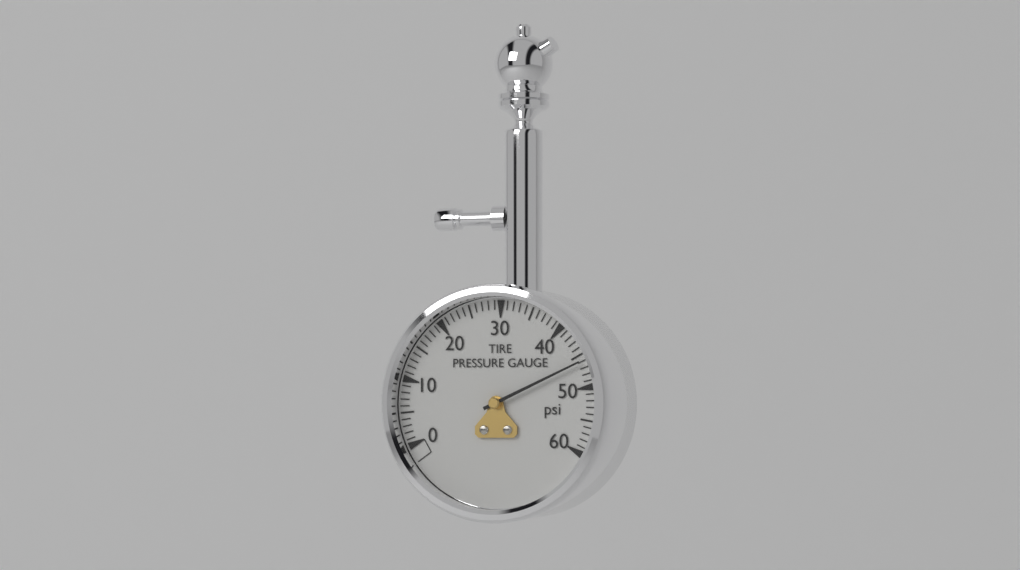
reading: 46 psi
